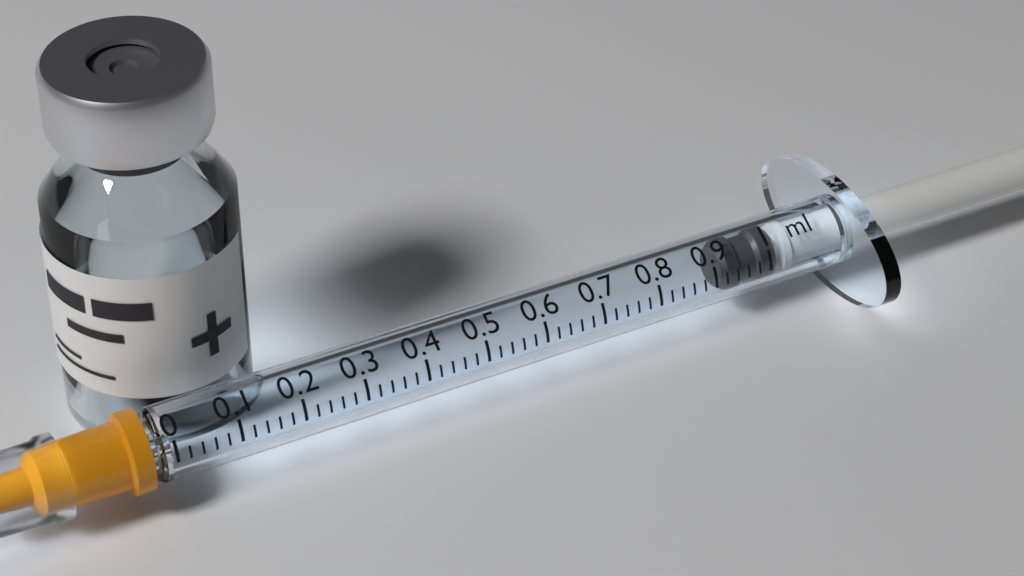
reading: 0.92 ml
